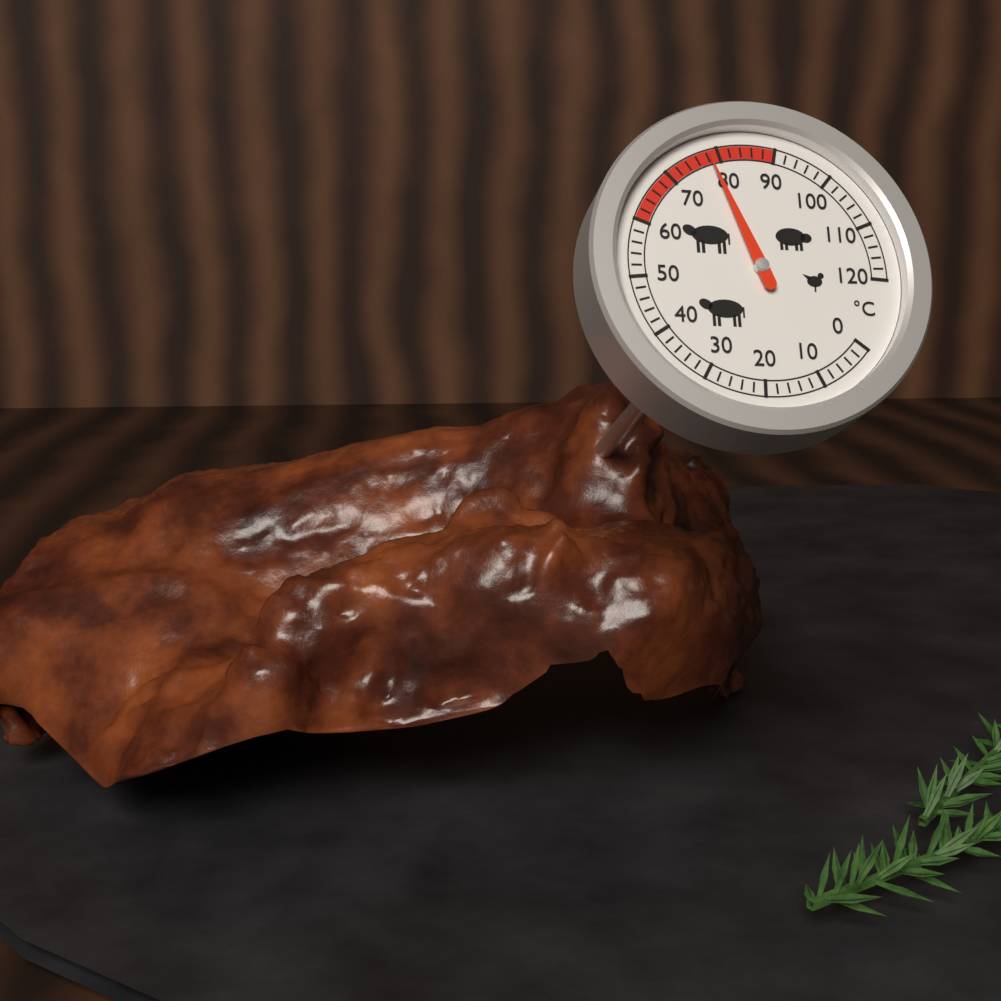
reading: 78 °C
